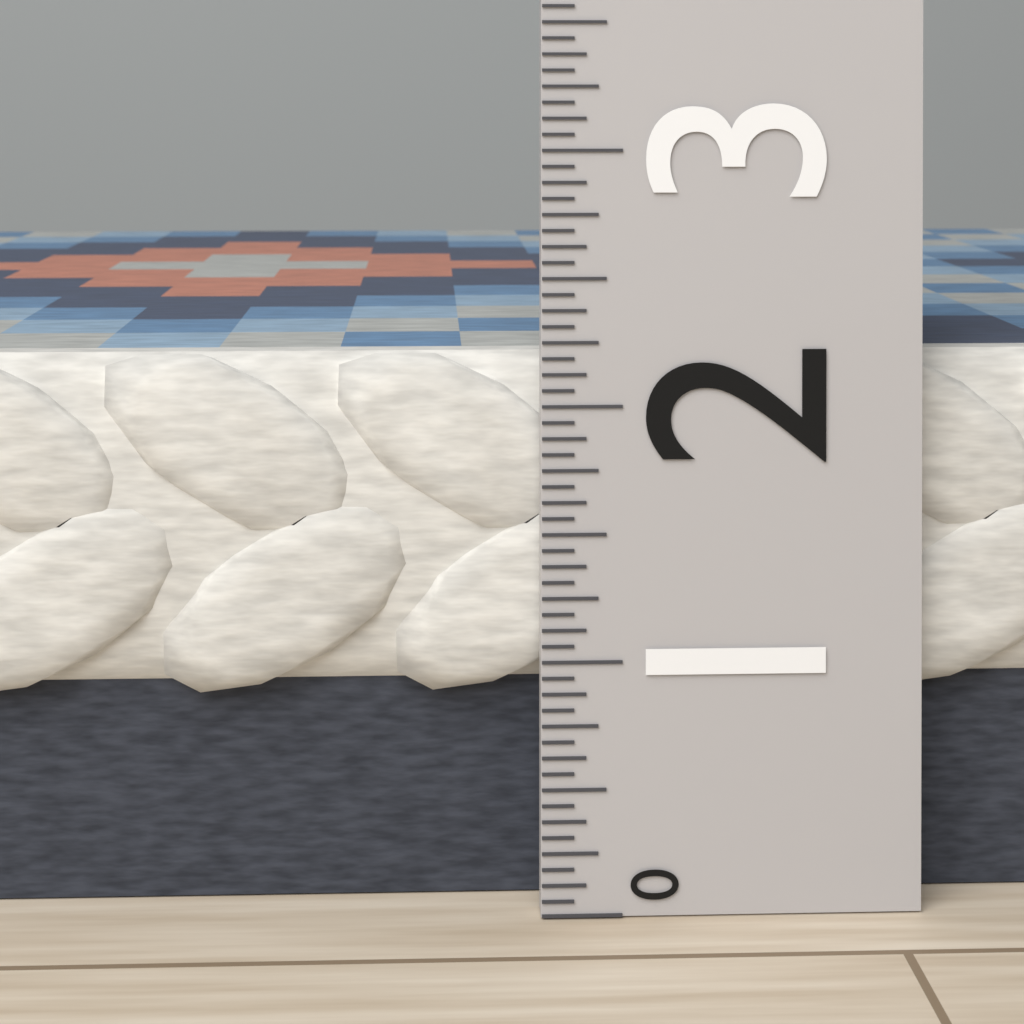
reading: 2.1875 (no unit)
